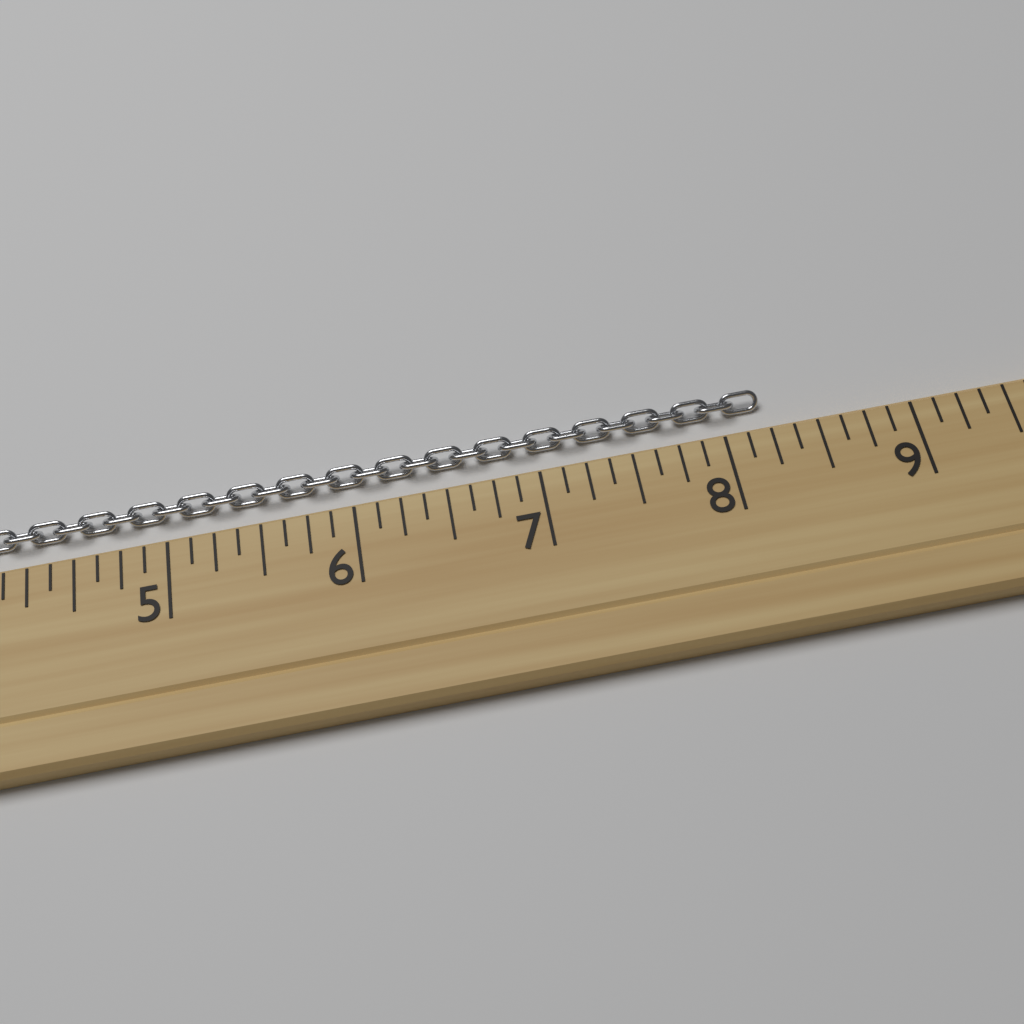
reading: 8.250 (no unit)
